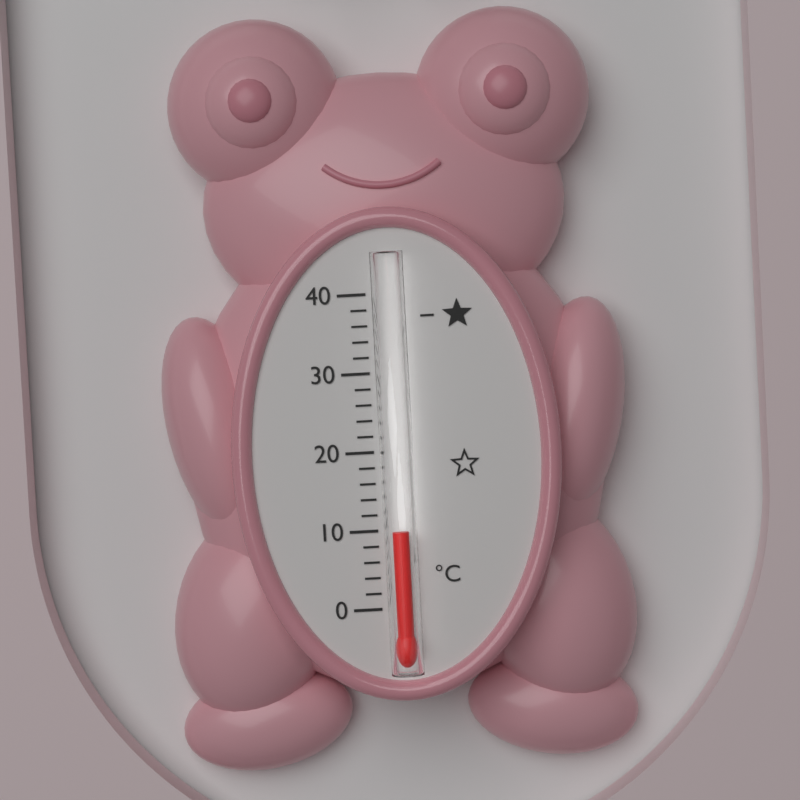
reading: 10 °C
